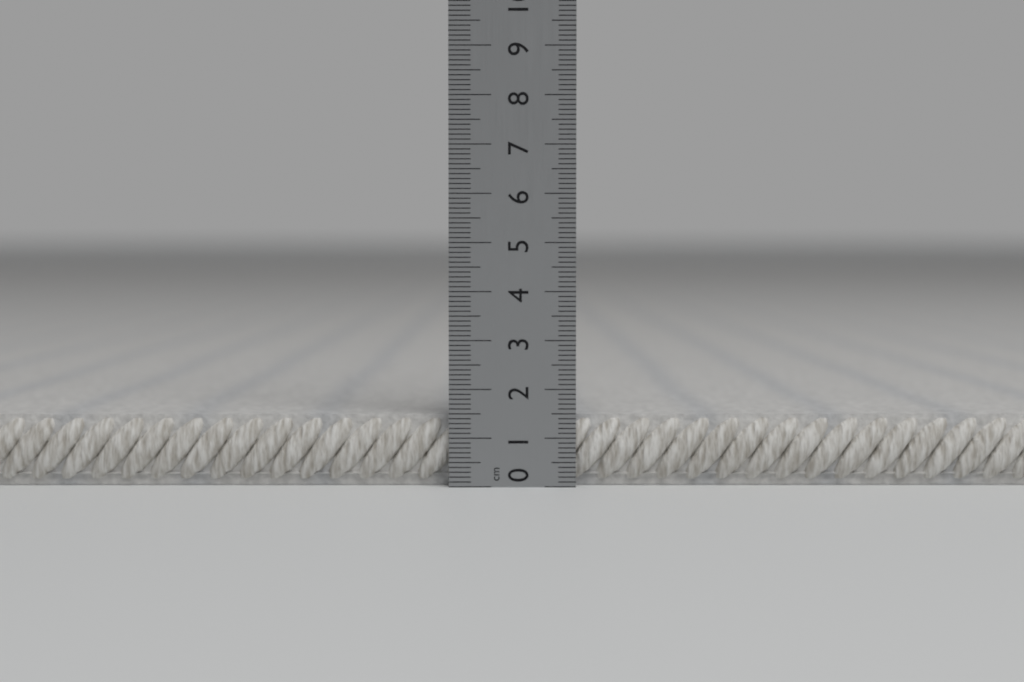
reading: 1.5 cm
